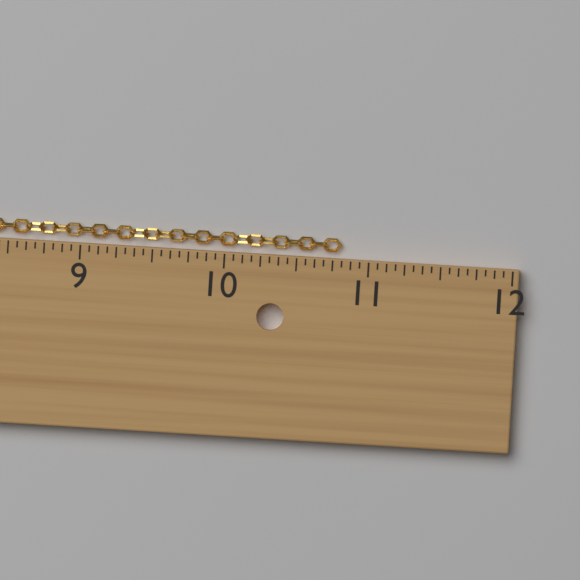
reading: 10.8125 in
